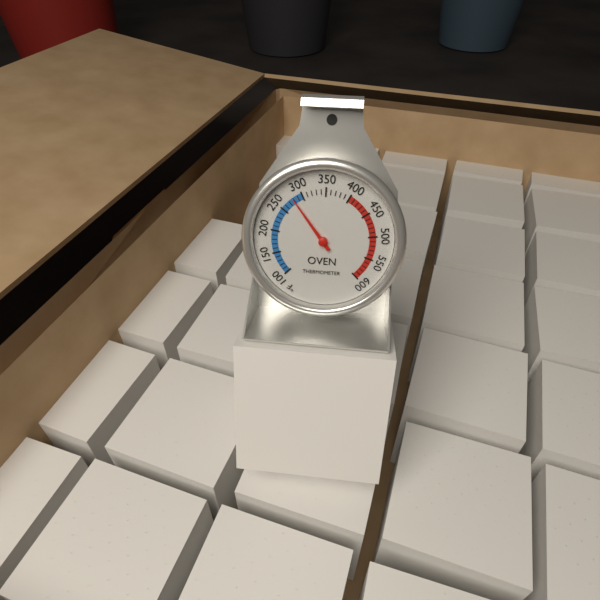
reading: 280 °F
